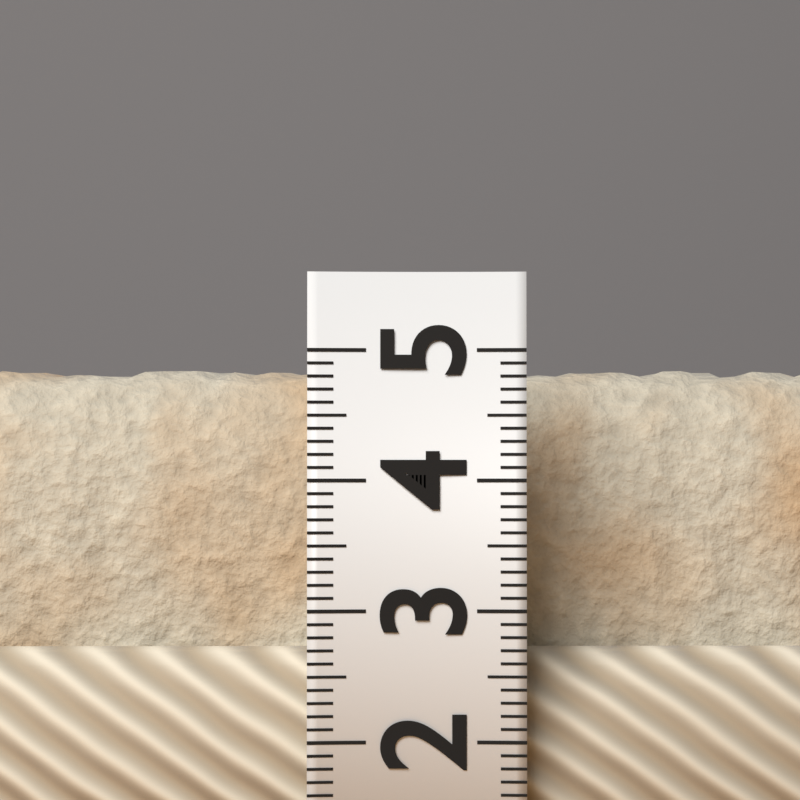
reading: 4.9 (no unit)
